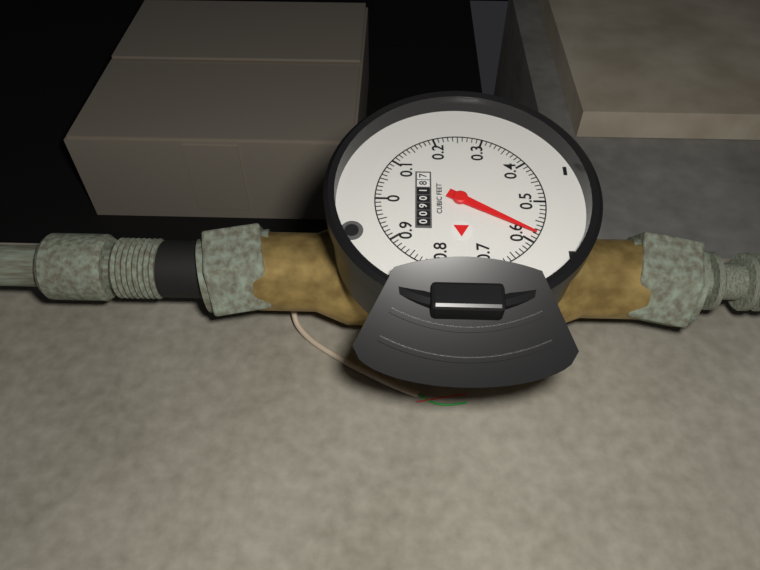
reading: 0.58 cubic feet
